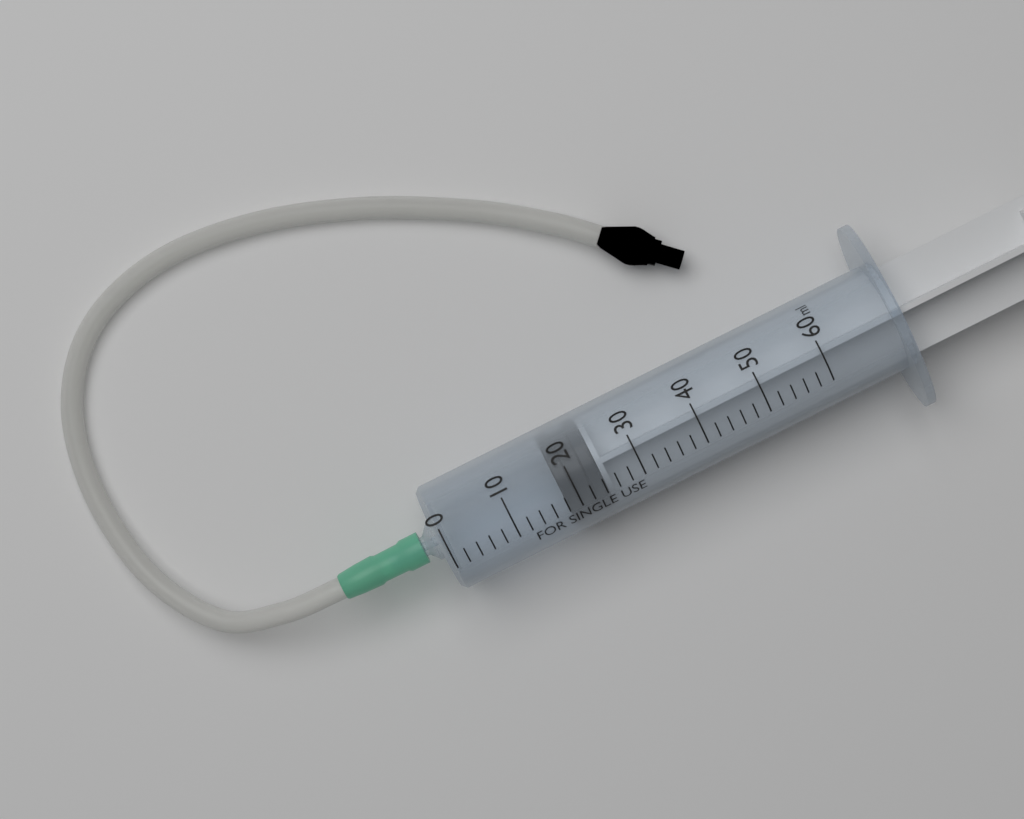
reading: 18 ml
